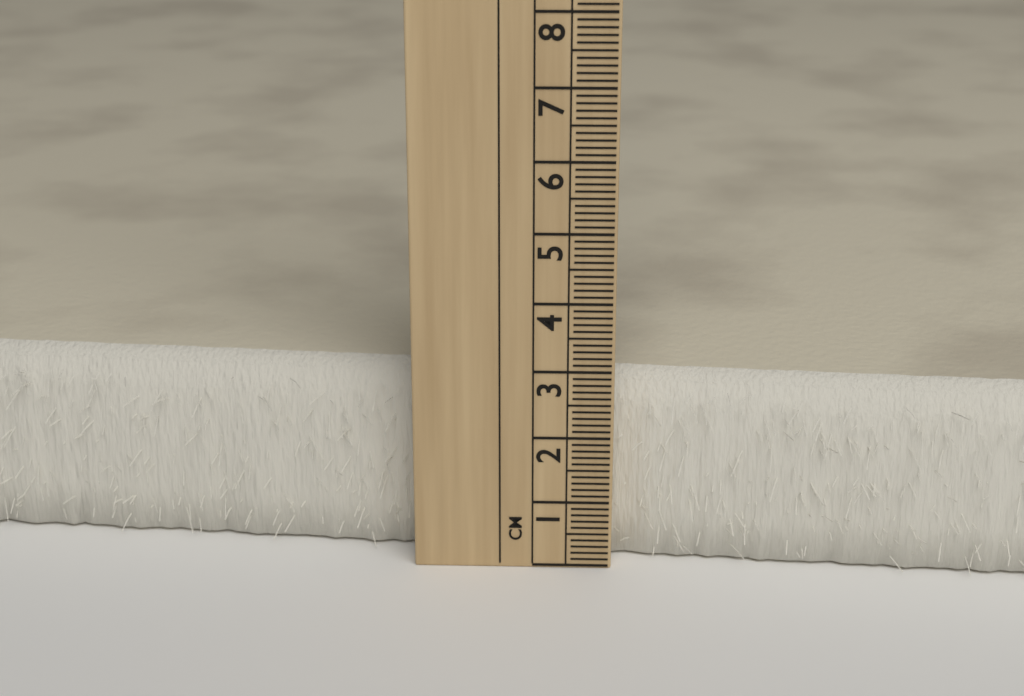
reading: 2.8 cm
